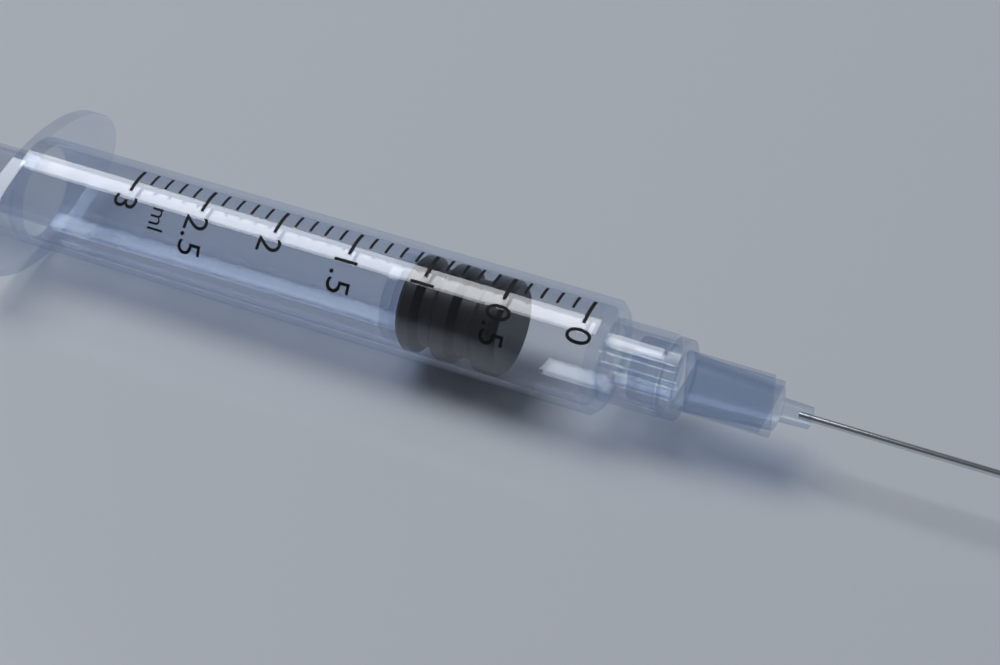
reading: 0.5 ml
